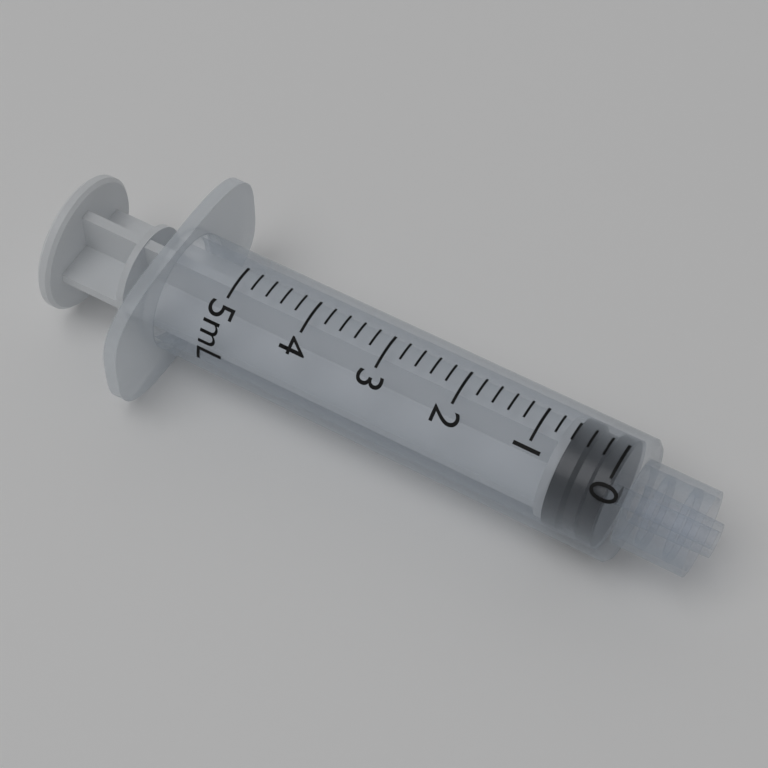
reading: 0.0 mL
